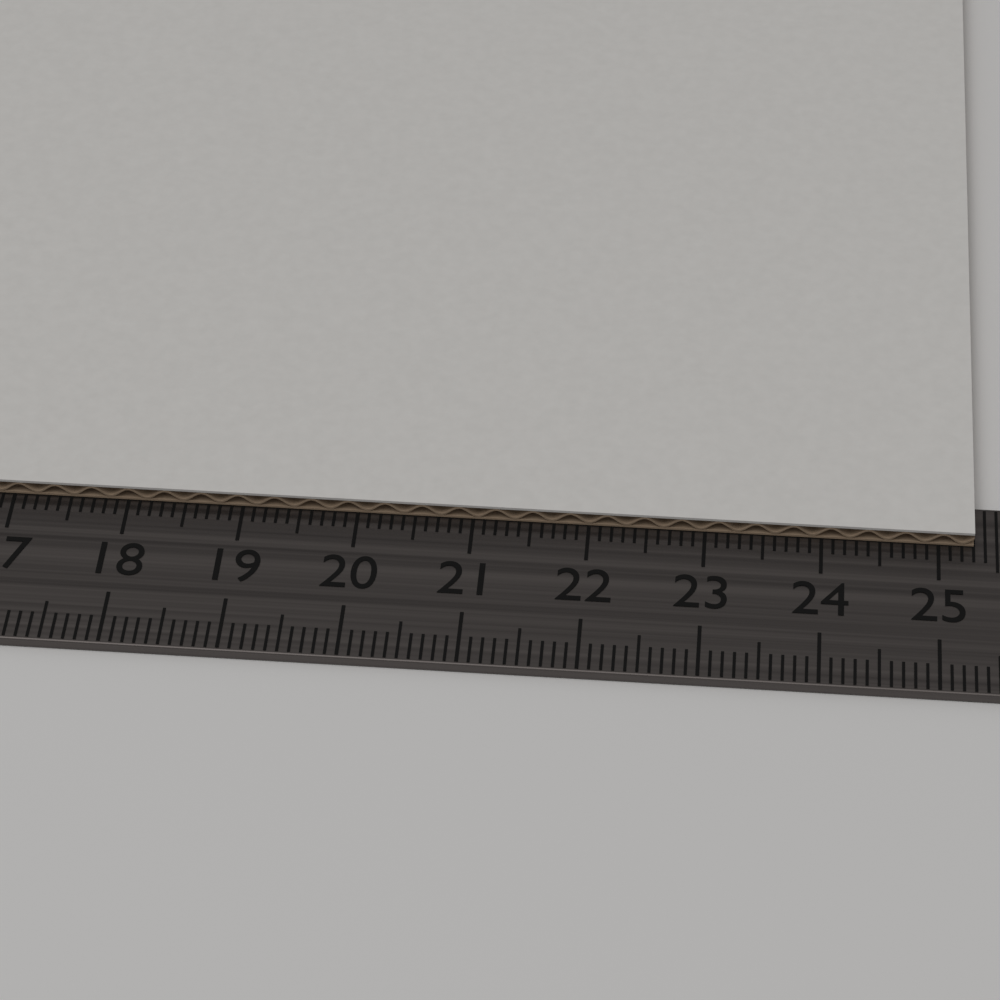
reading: 25.3 cm
